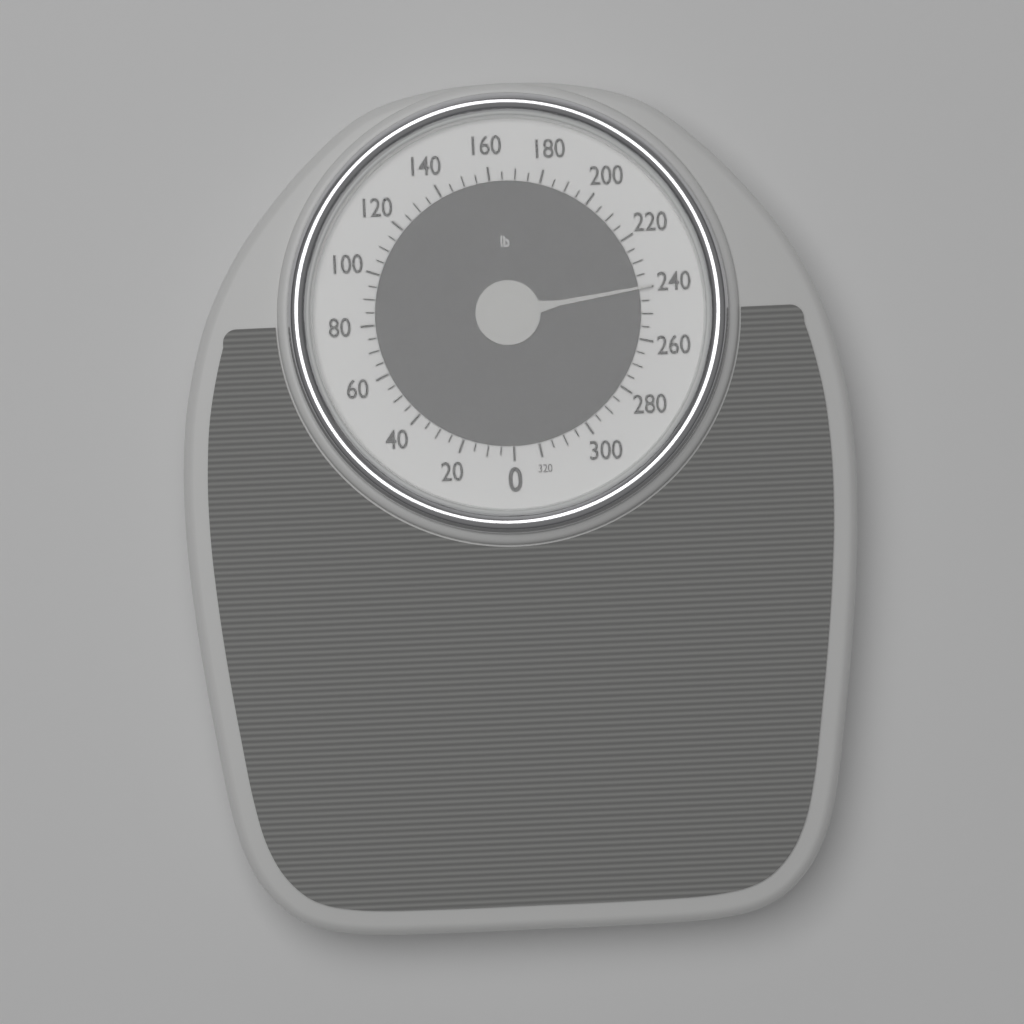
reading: 240 lb
